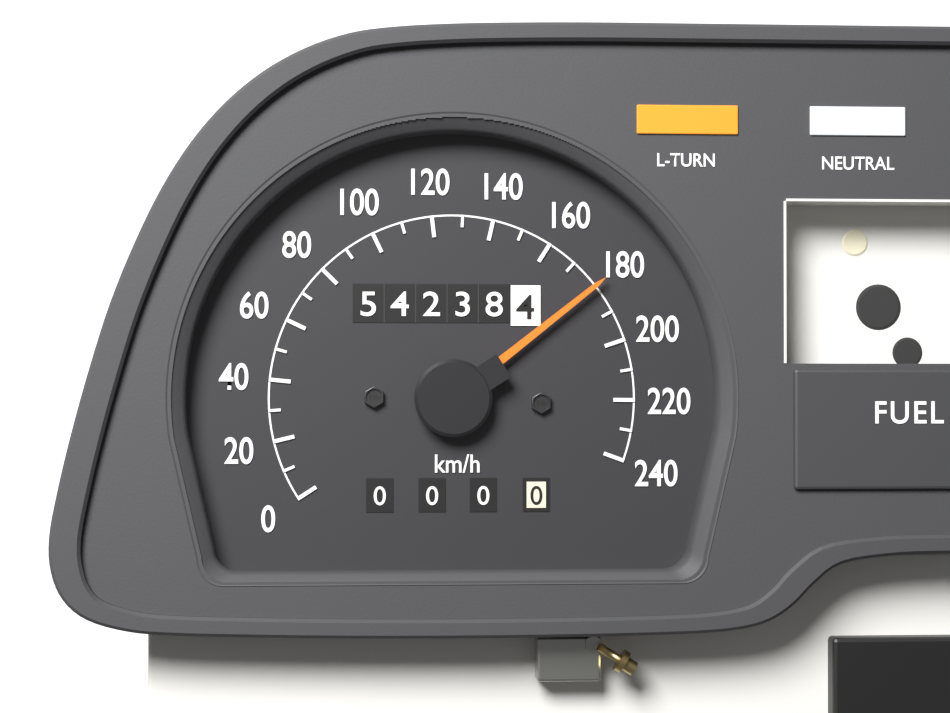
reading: 180 km/h
